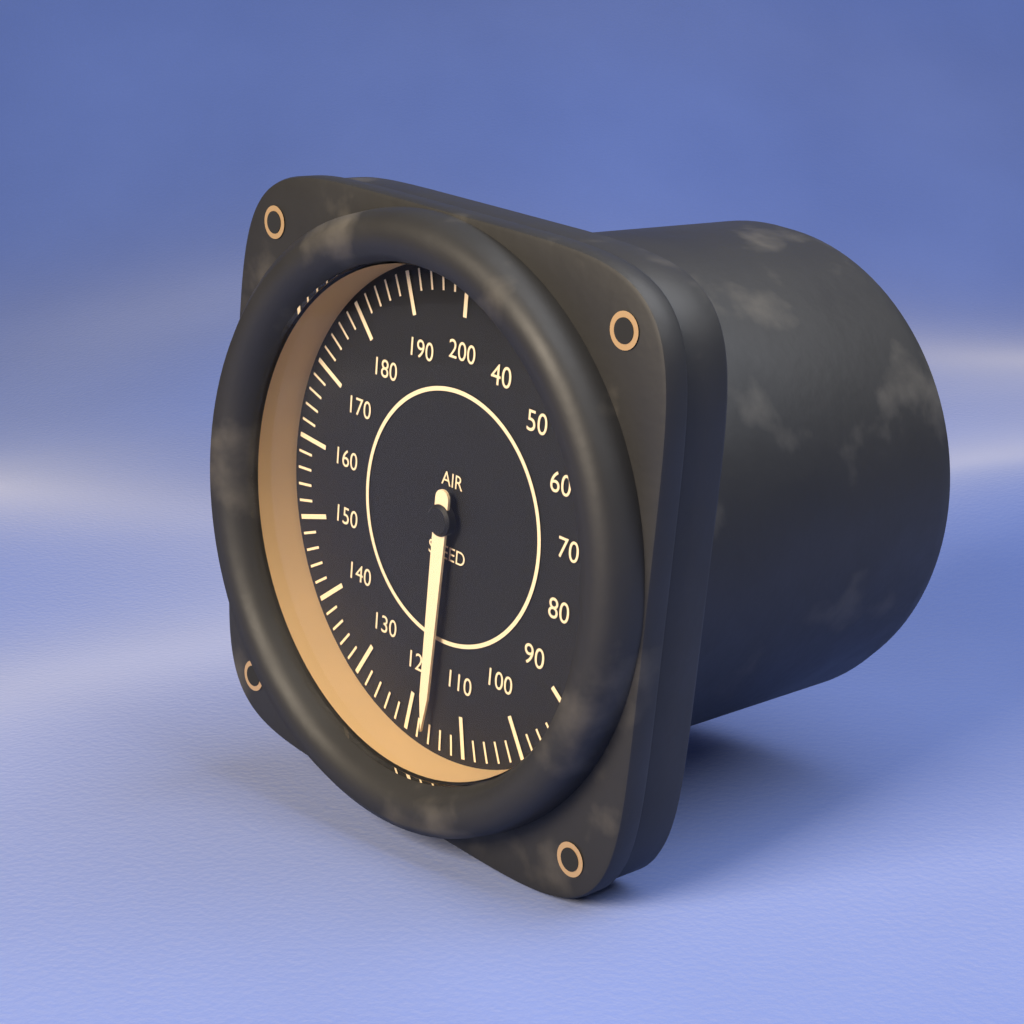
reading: 116 (no unit)
